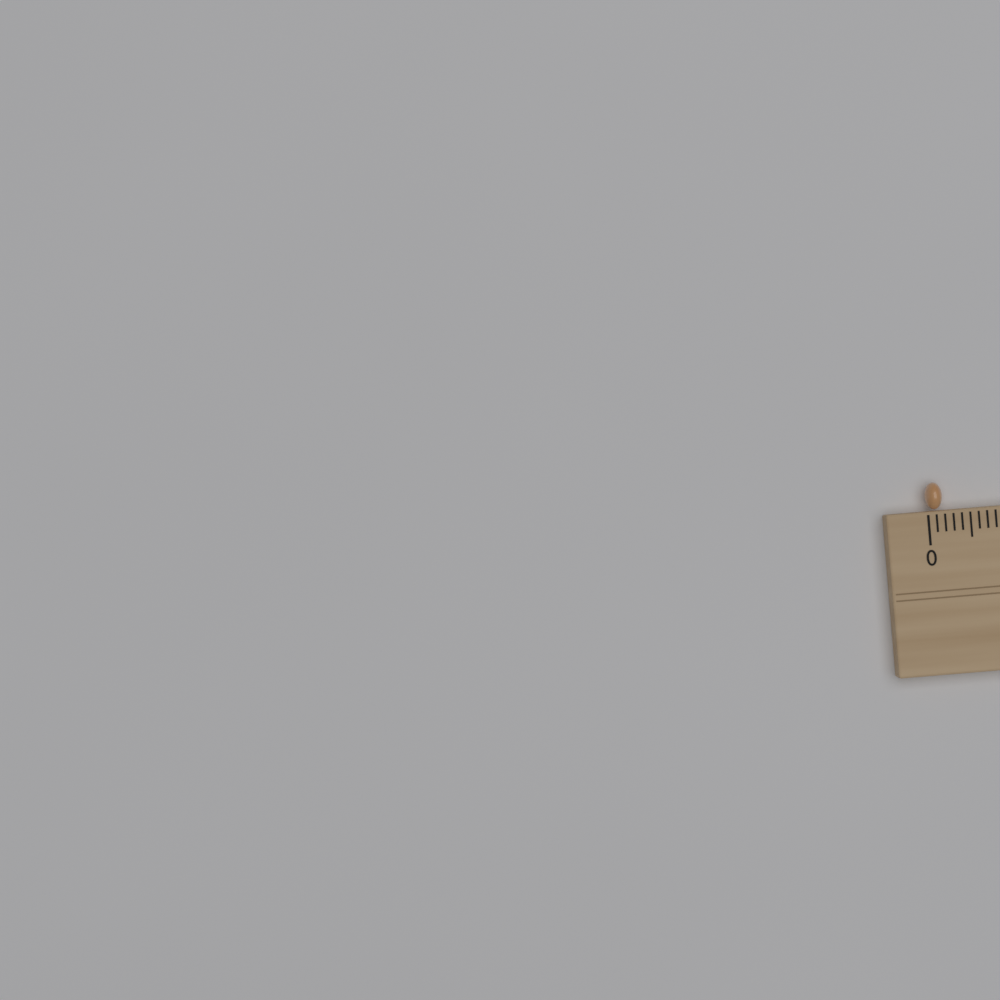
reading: 0.2 cm
